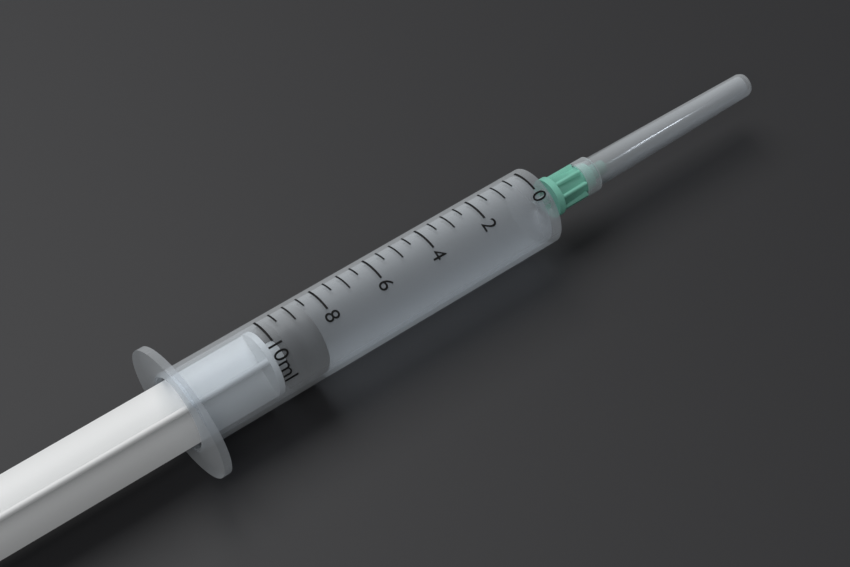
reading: 8.5 ml
